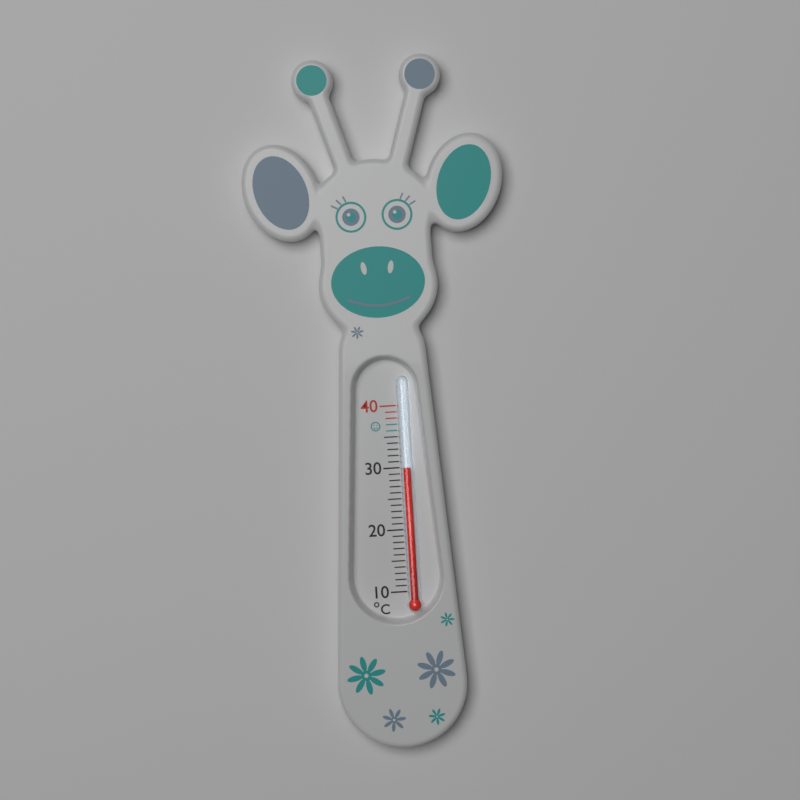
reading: 30 °C
